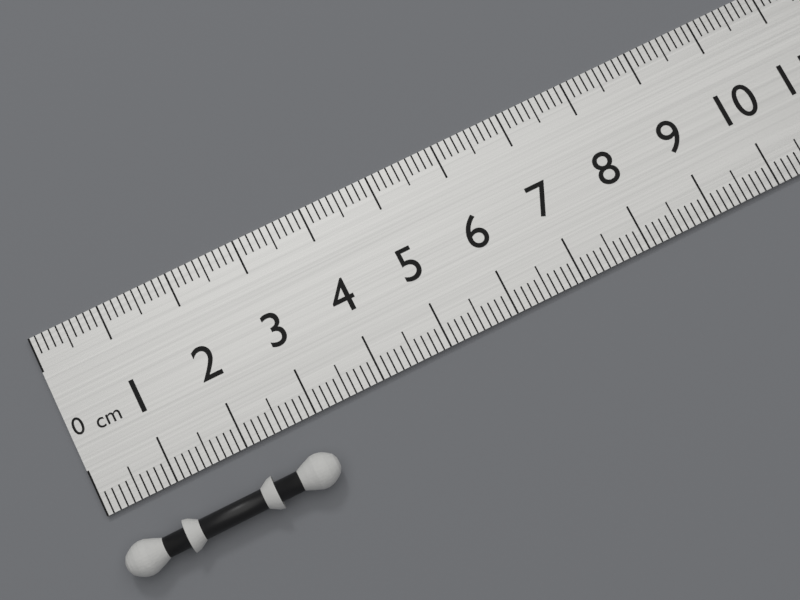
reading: 3.0 cm
